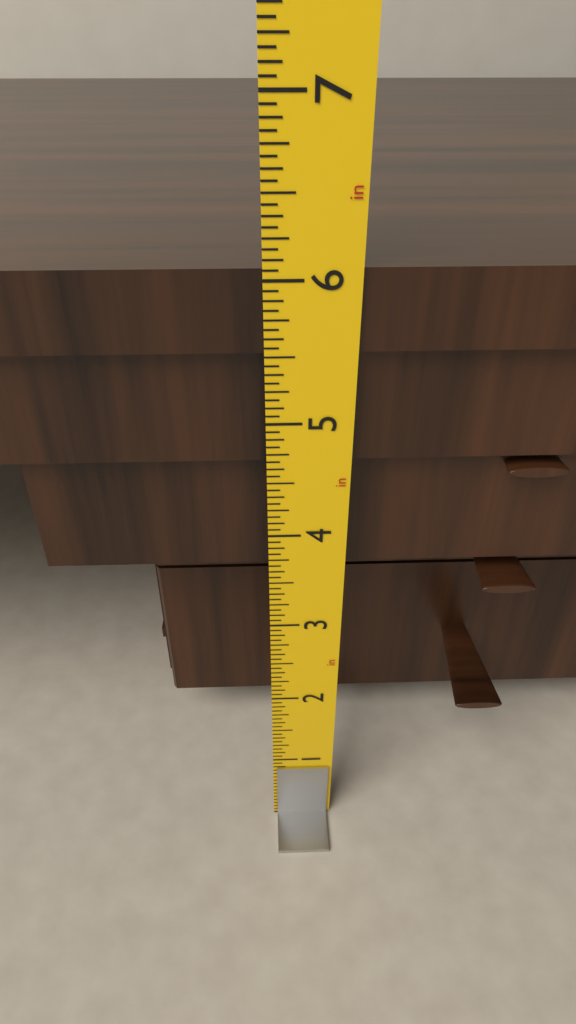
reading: 6.0625 in
